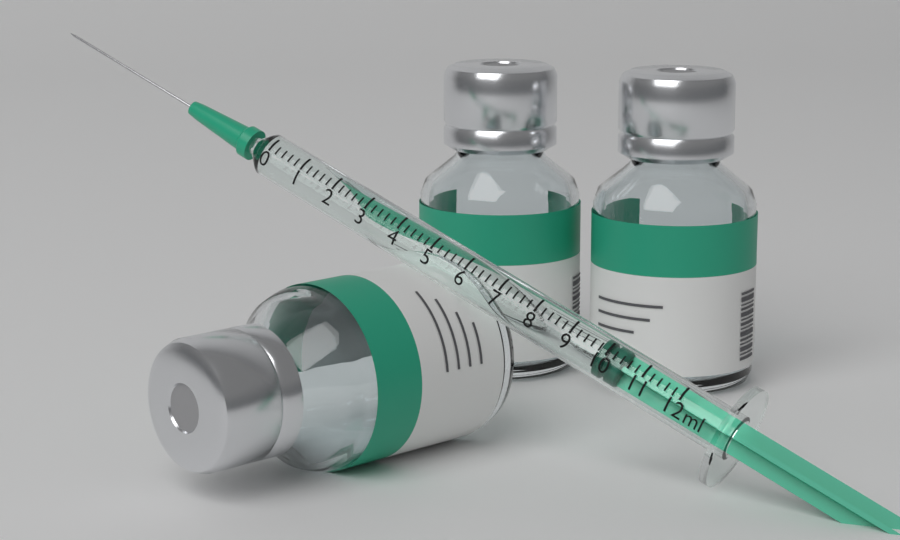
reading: 9.8 ml
